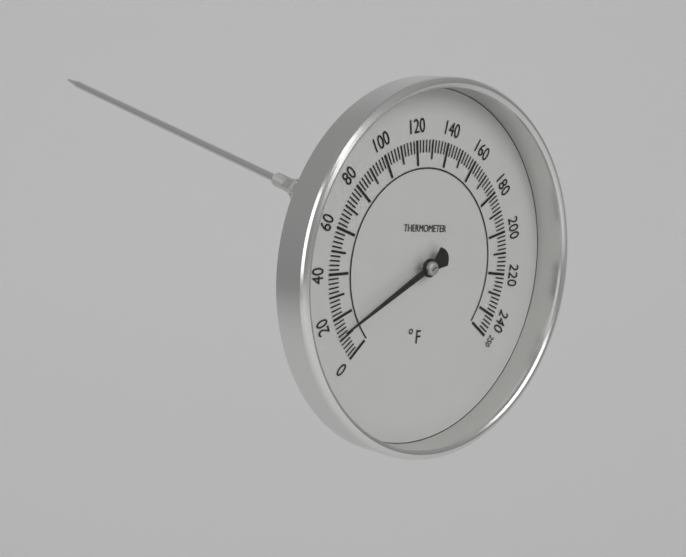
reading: 14 °F
